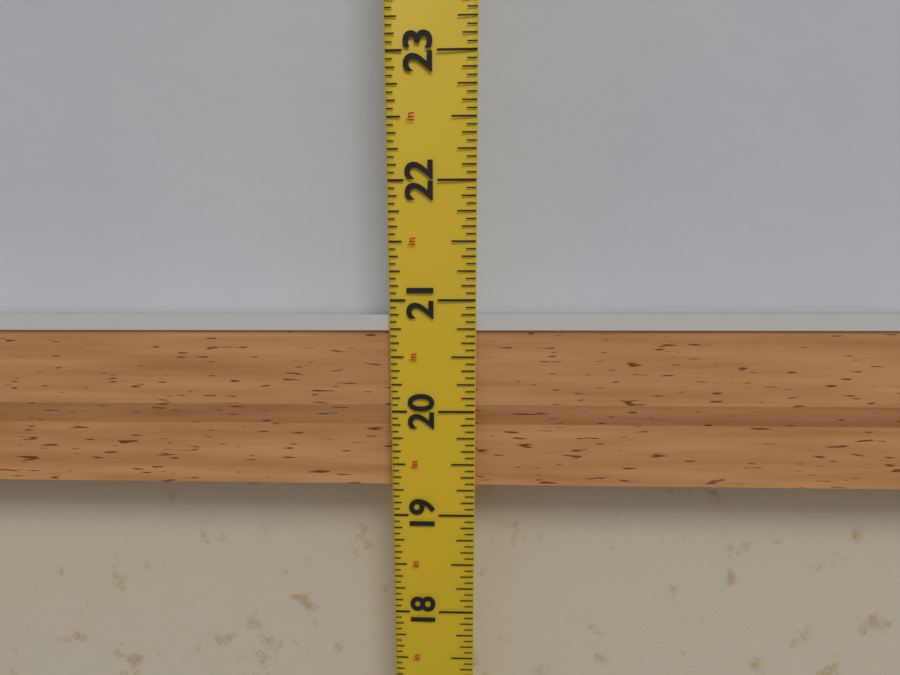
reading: 20.8750 in
